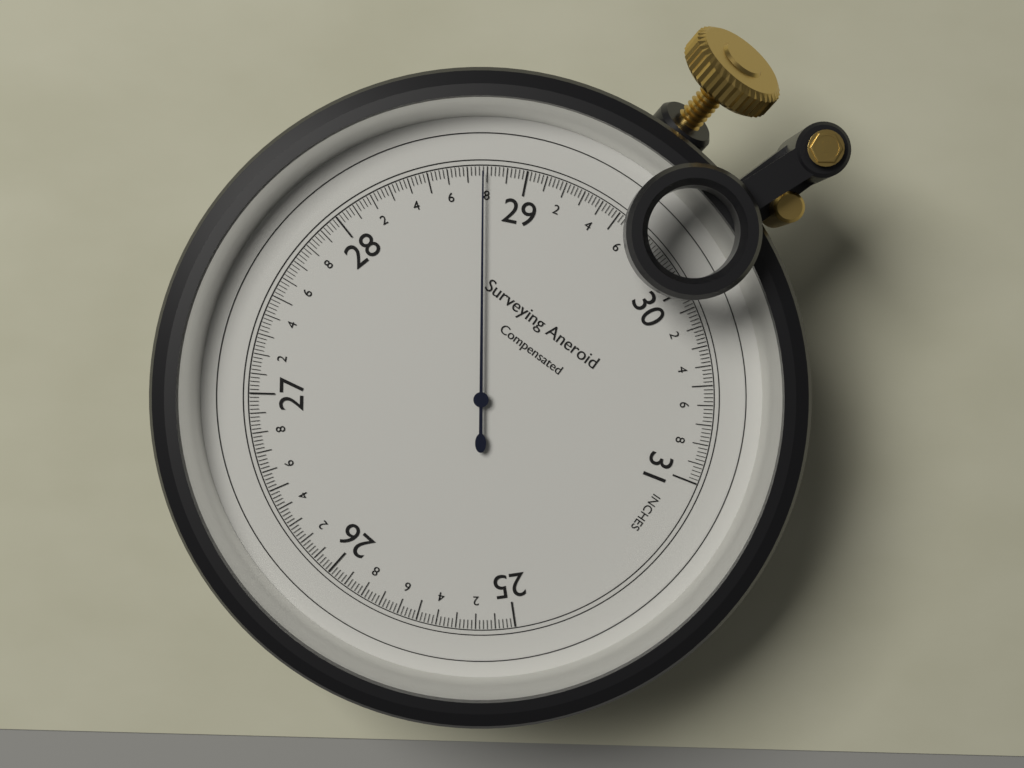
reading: 28.78 inches
